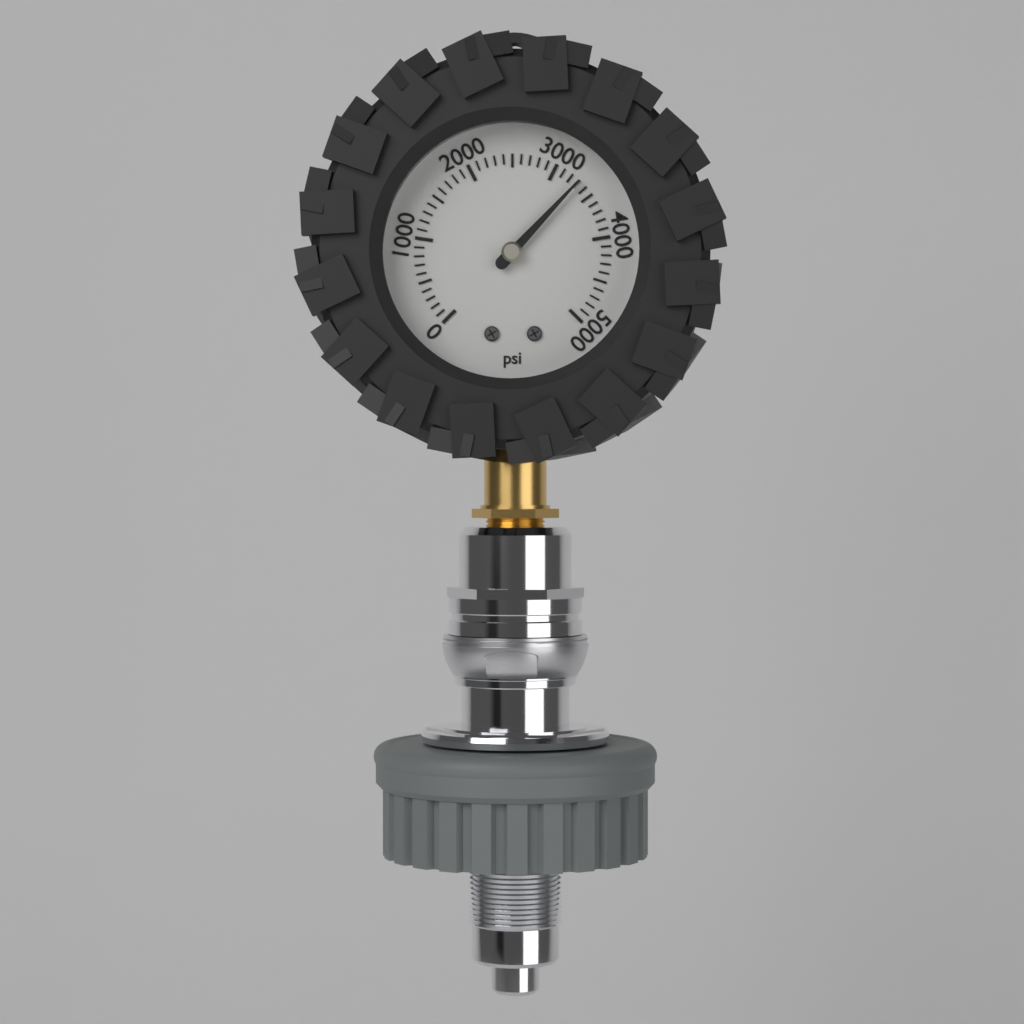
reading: 3300 psi
